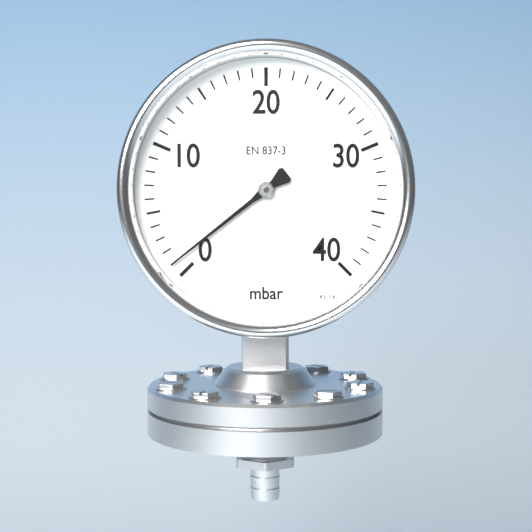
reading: 1 mbar
